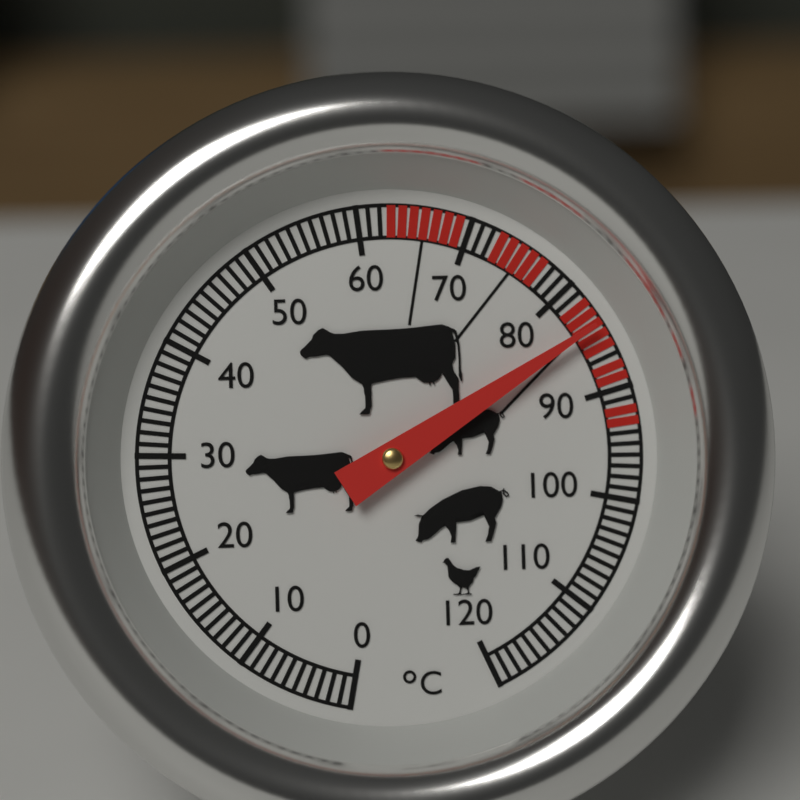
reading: 84 °C
